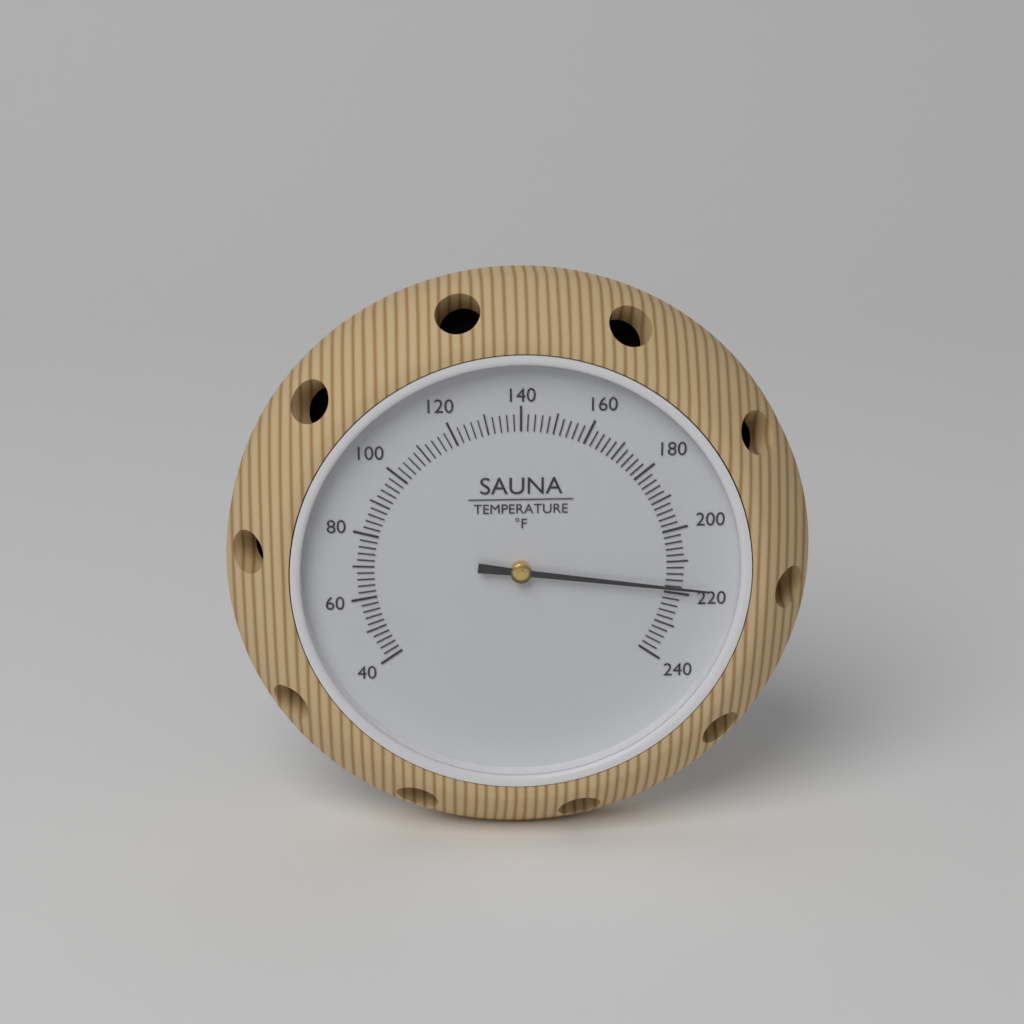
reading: 218 °F
